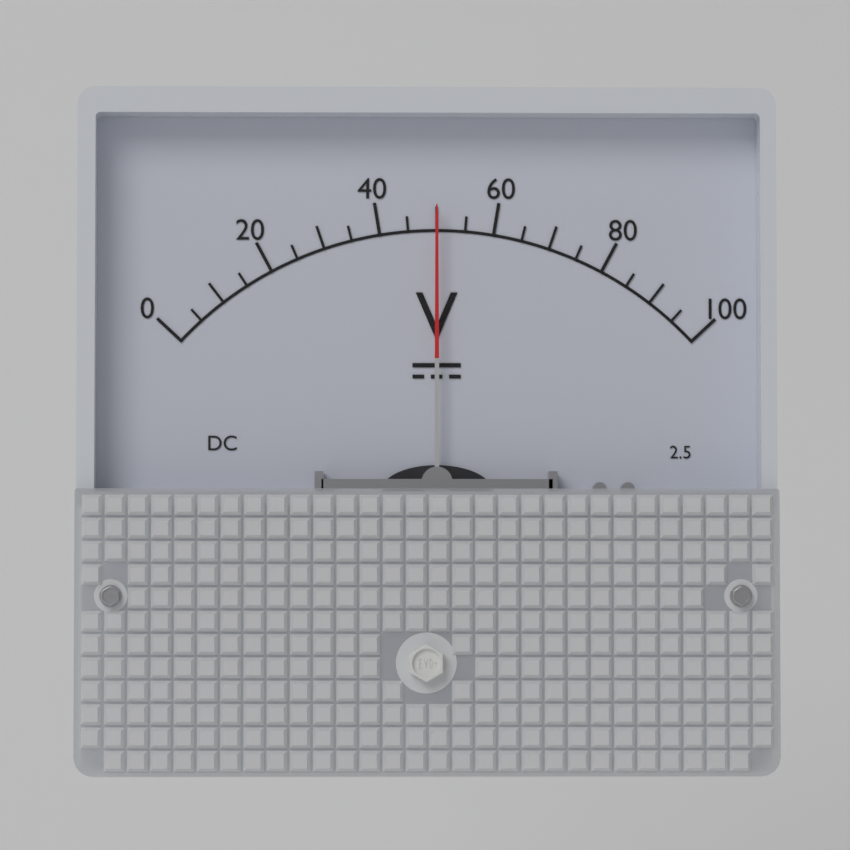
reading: 50 V
